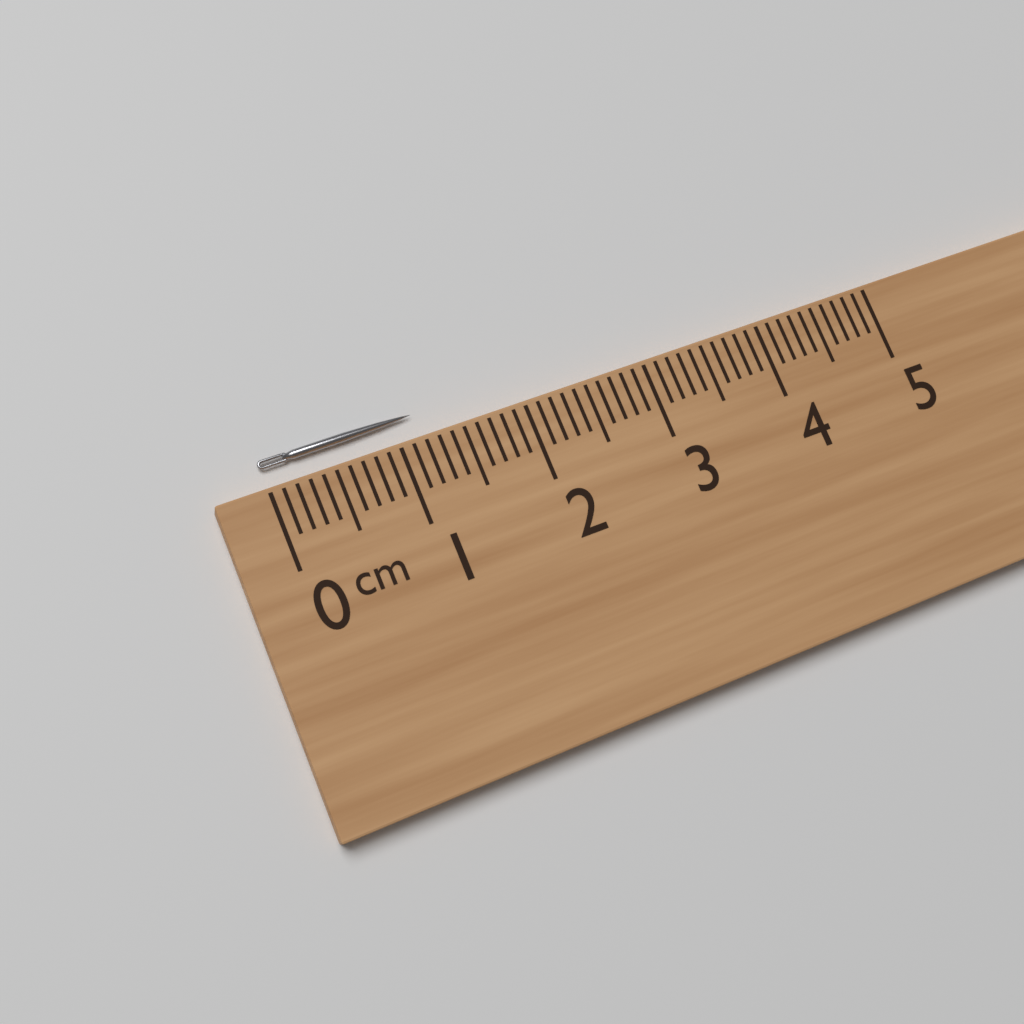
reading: 1.2 cm
